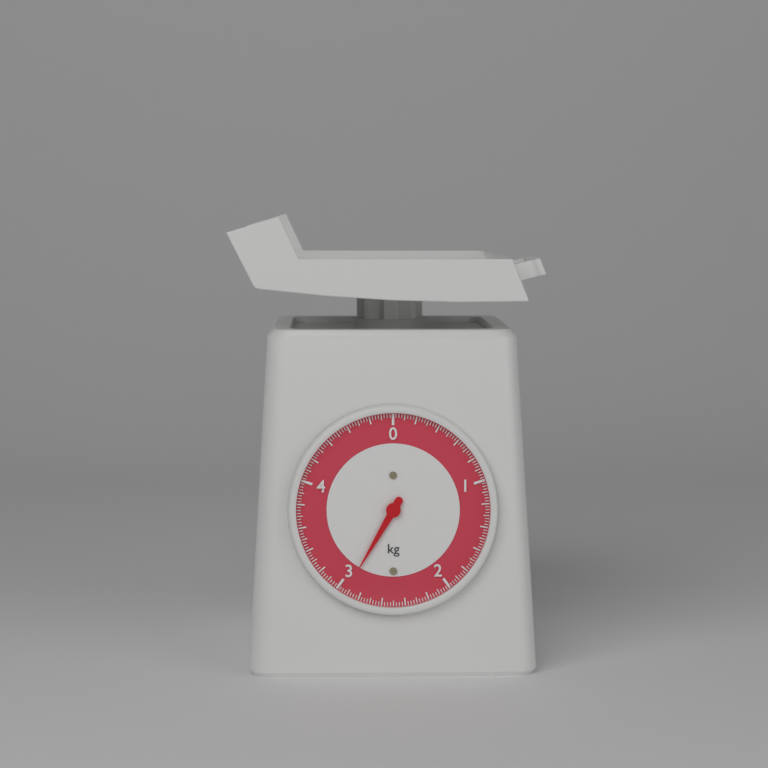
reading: 2.925 kg
